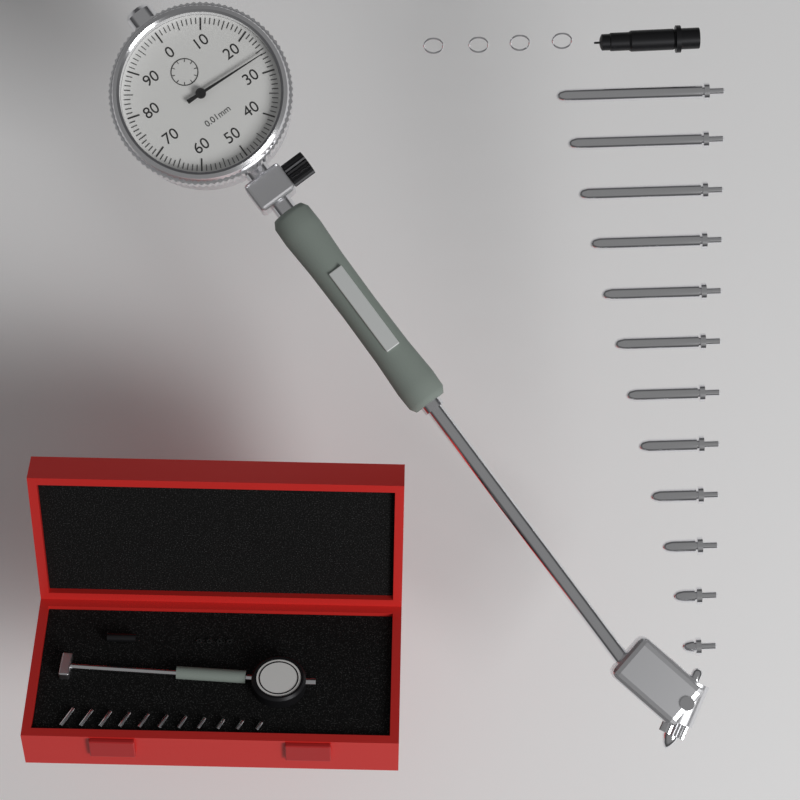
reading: 0.26 mm
